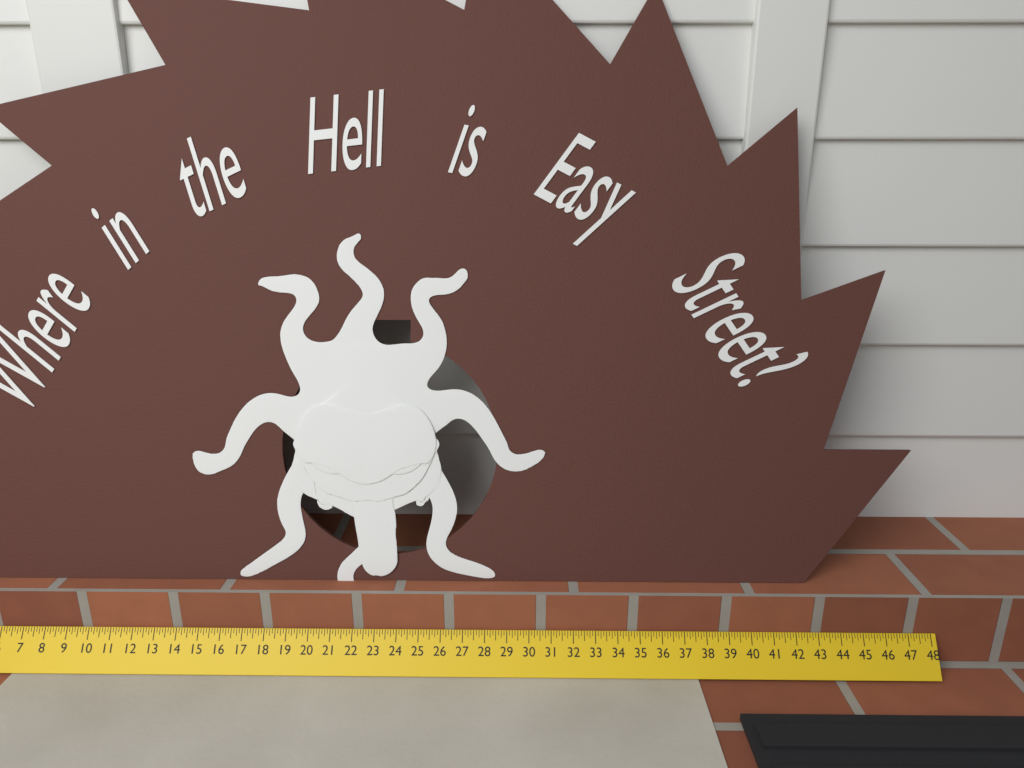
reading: 47.250 in
